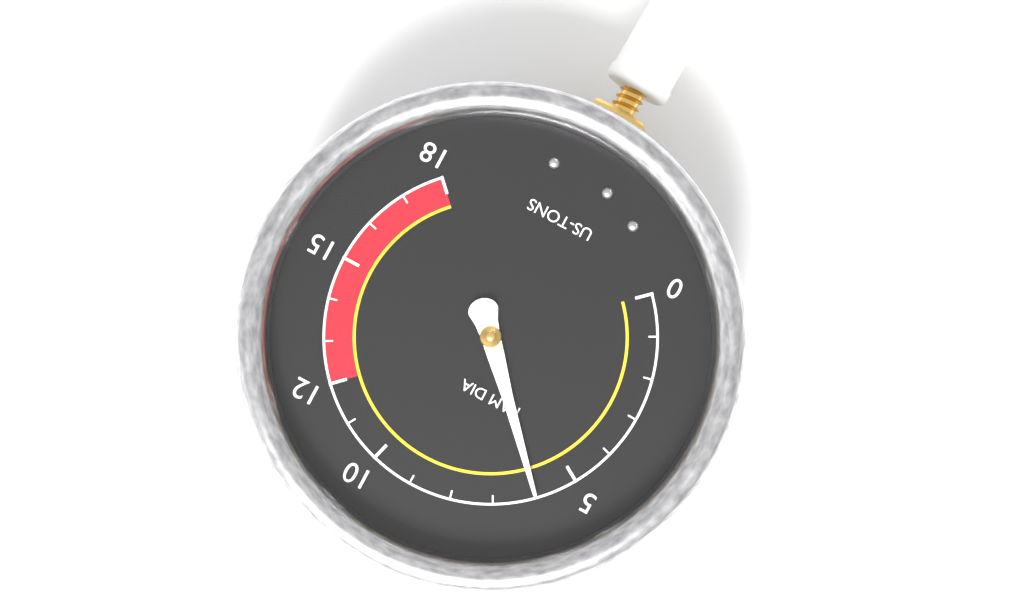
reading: 6 US-TONS
